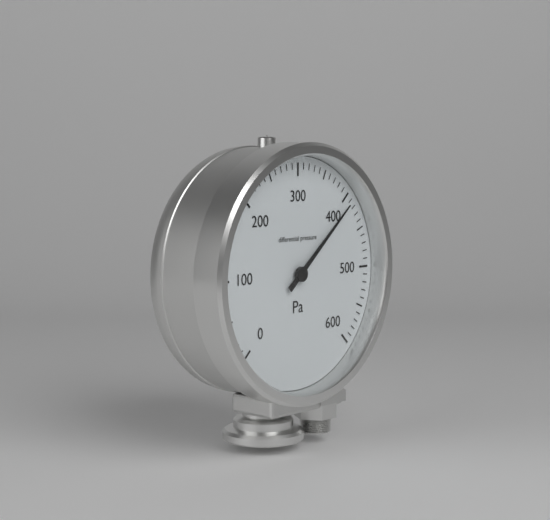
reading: 410 Pa
